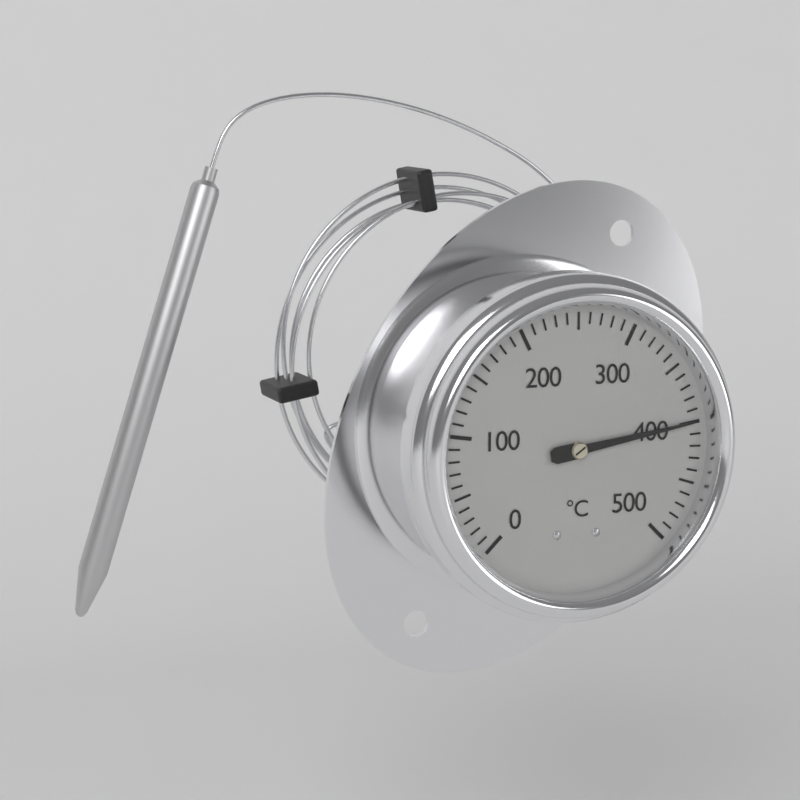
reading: 400 °C
